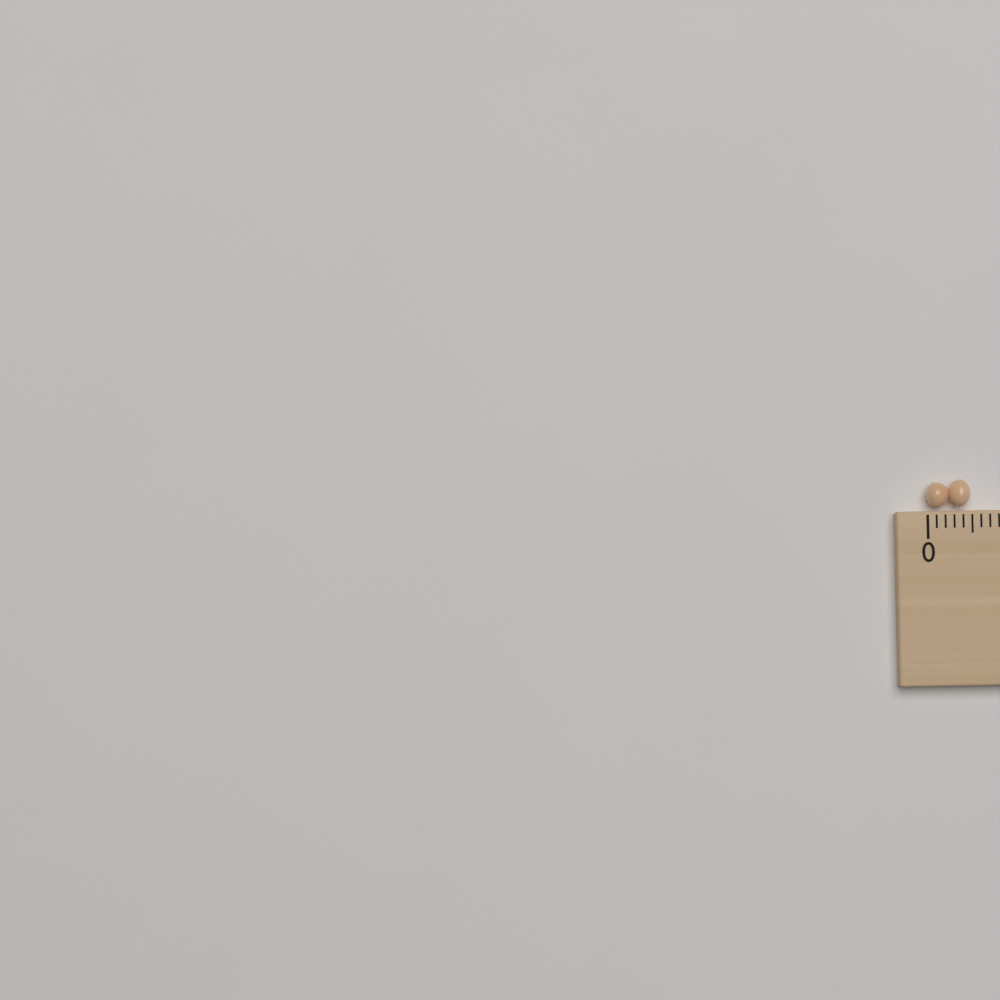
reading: 0.5 (no unit)
